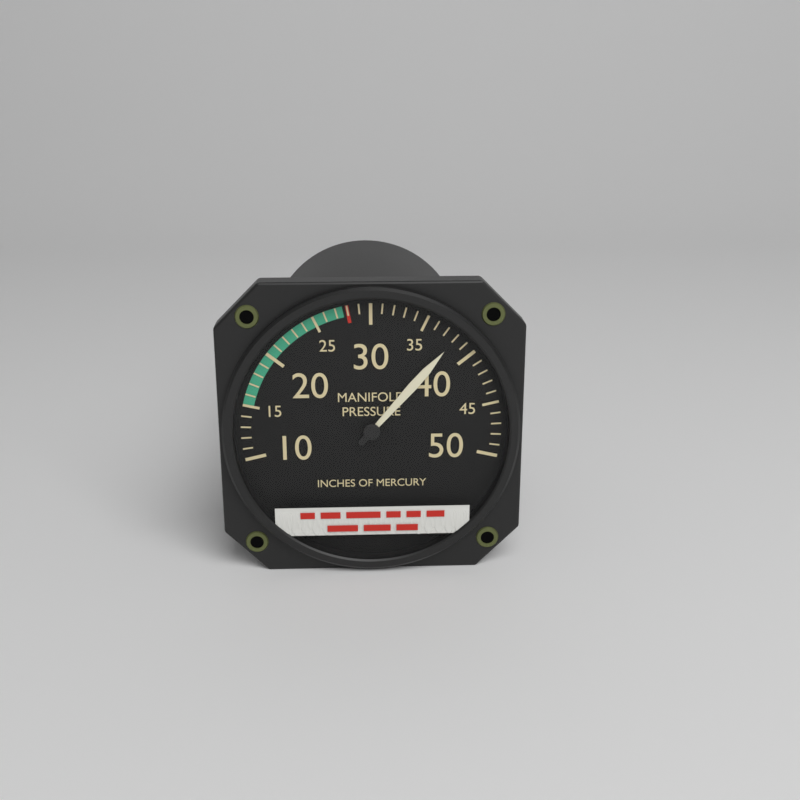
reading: 38 inHg
